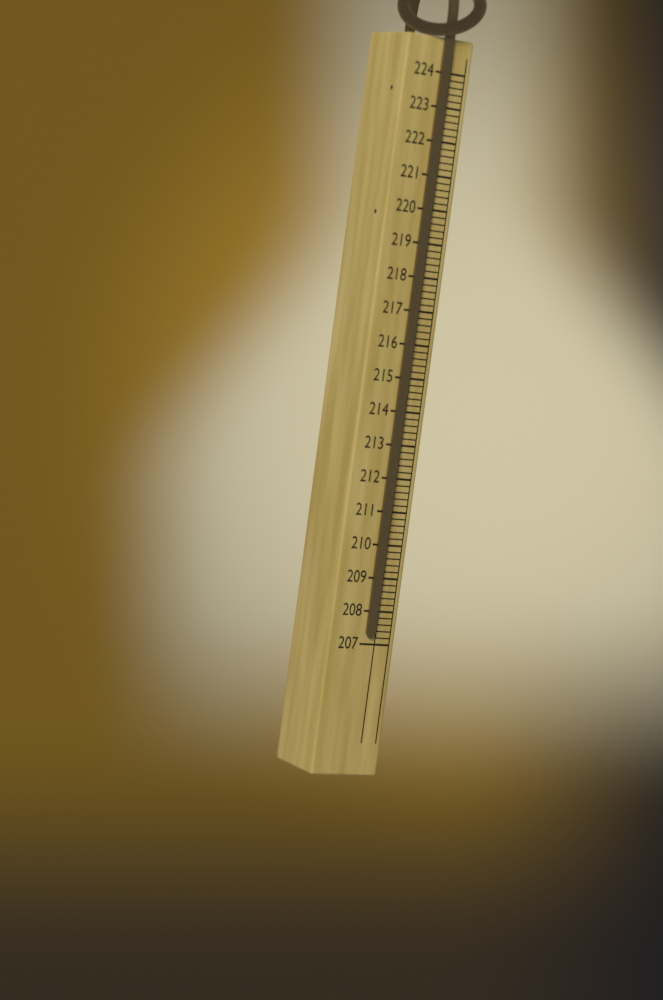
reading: 207.2 (no unit)
